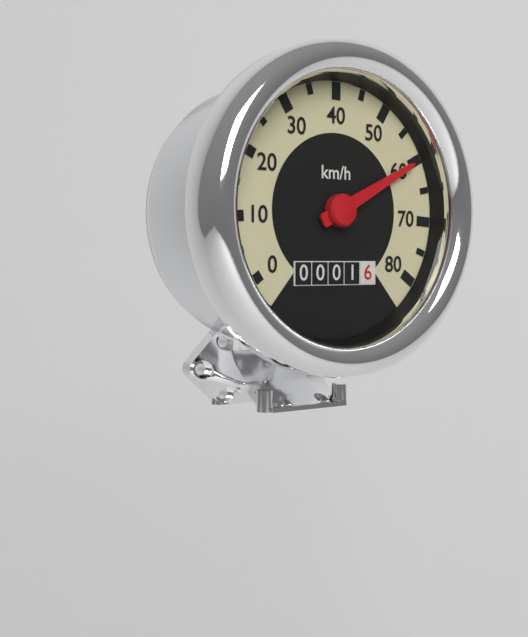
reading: 60 km/h
